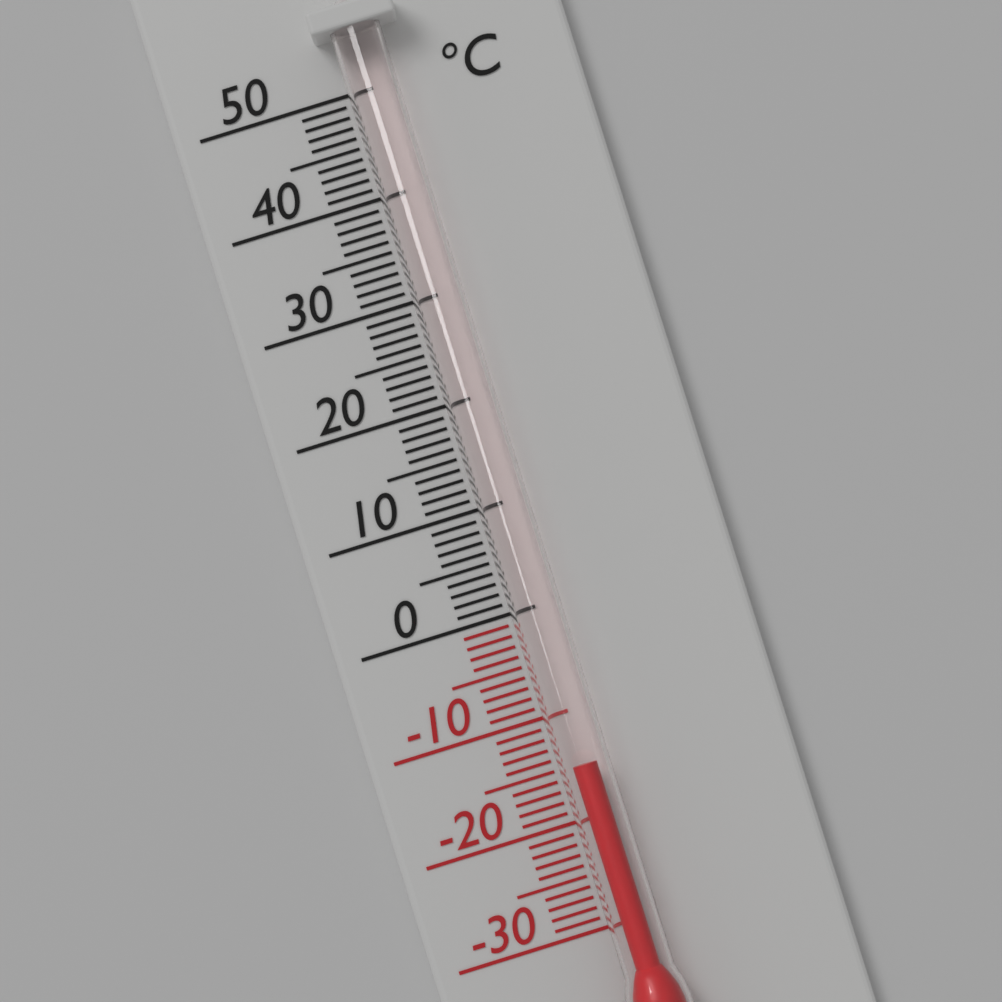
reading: -15 °C
